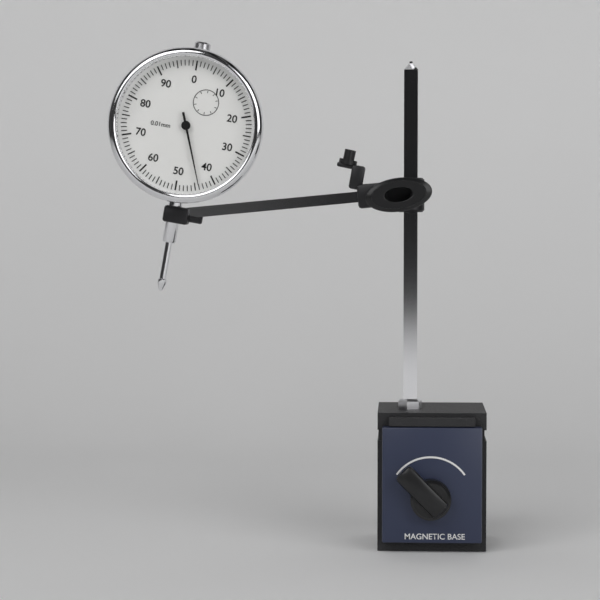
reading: 0.44 mm
